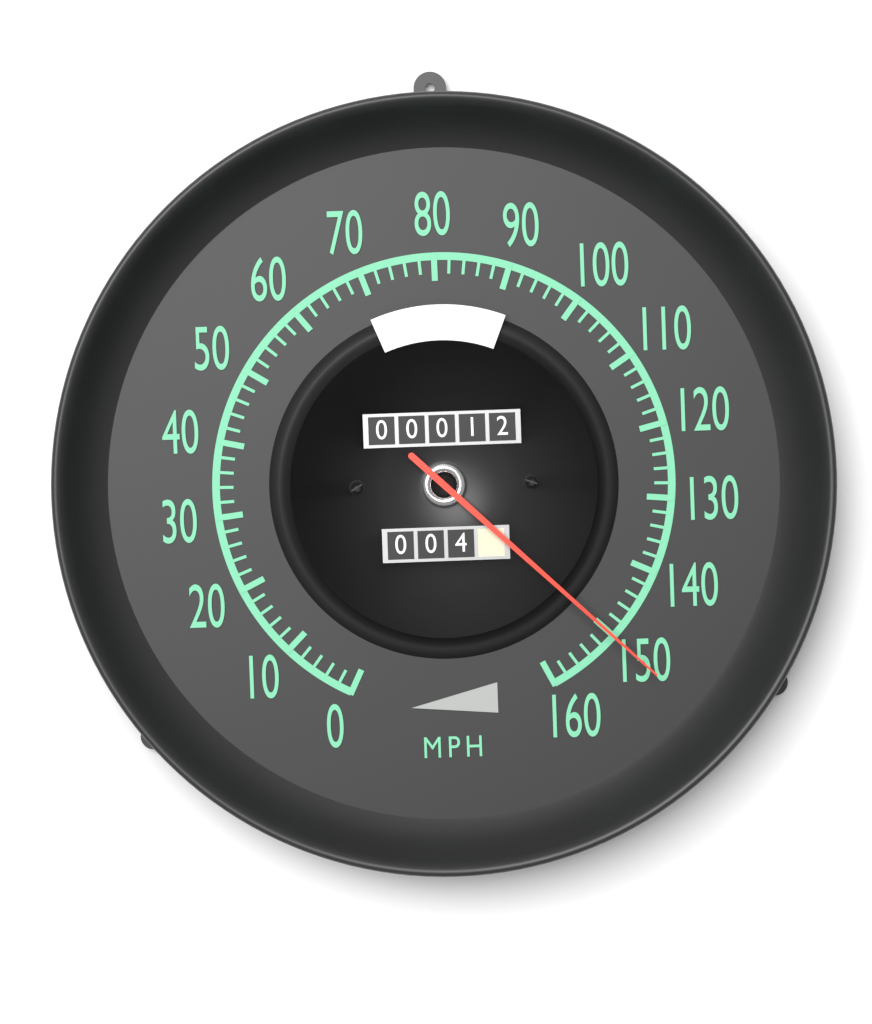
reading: 150 mph
